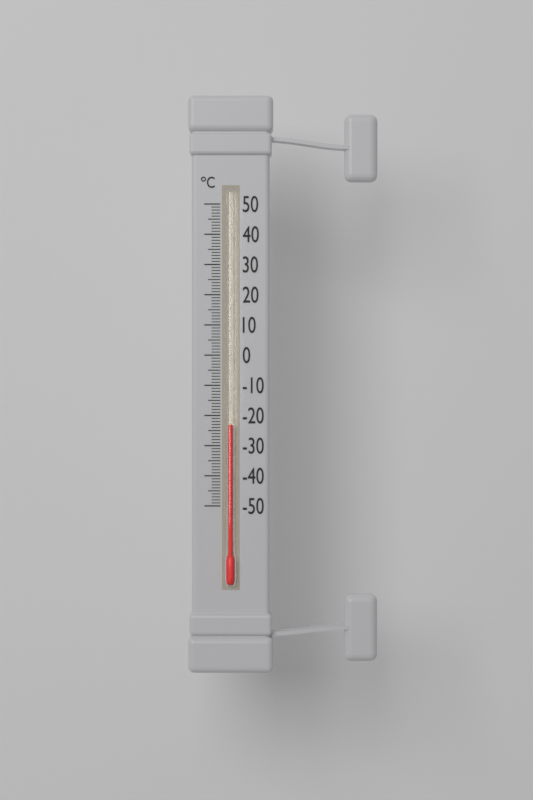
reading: -23 °C
